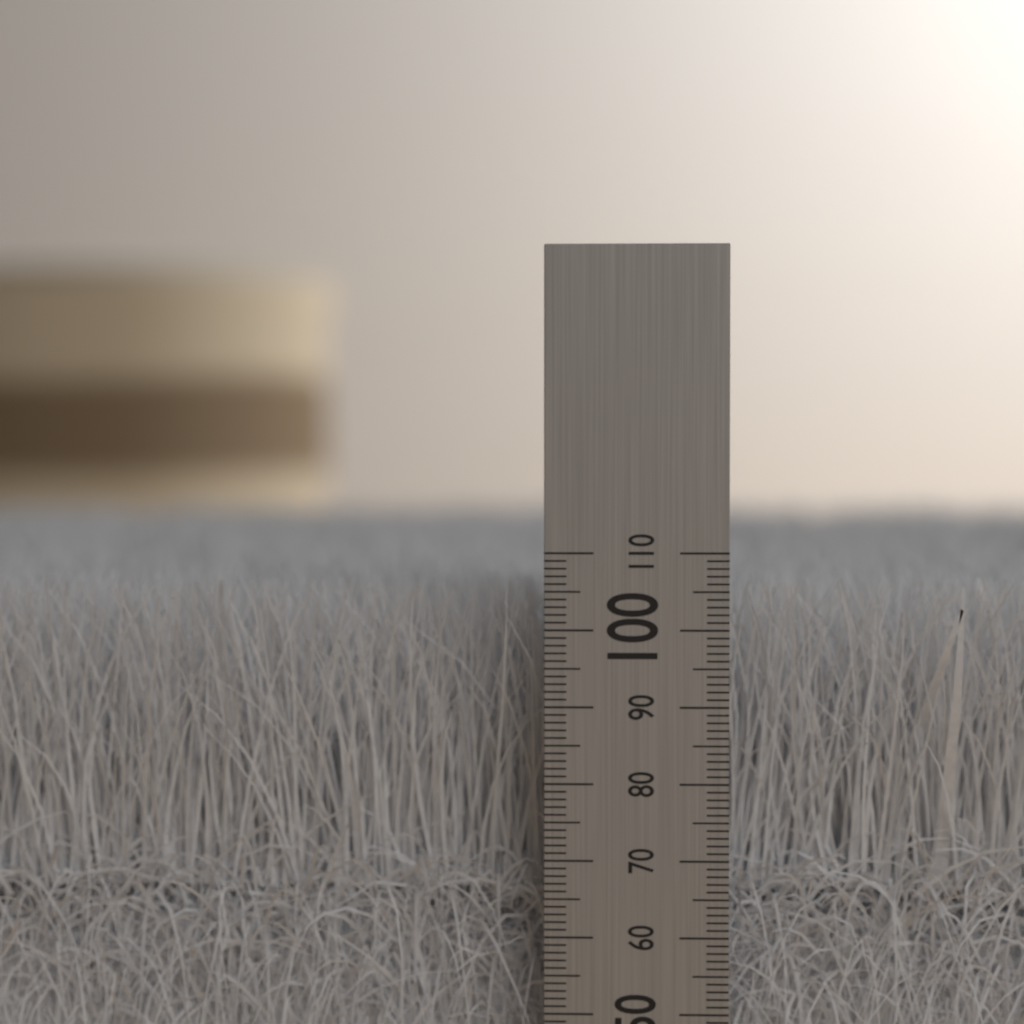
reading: 106 mm
